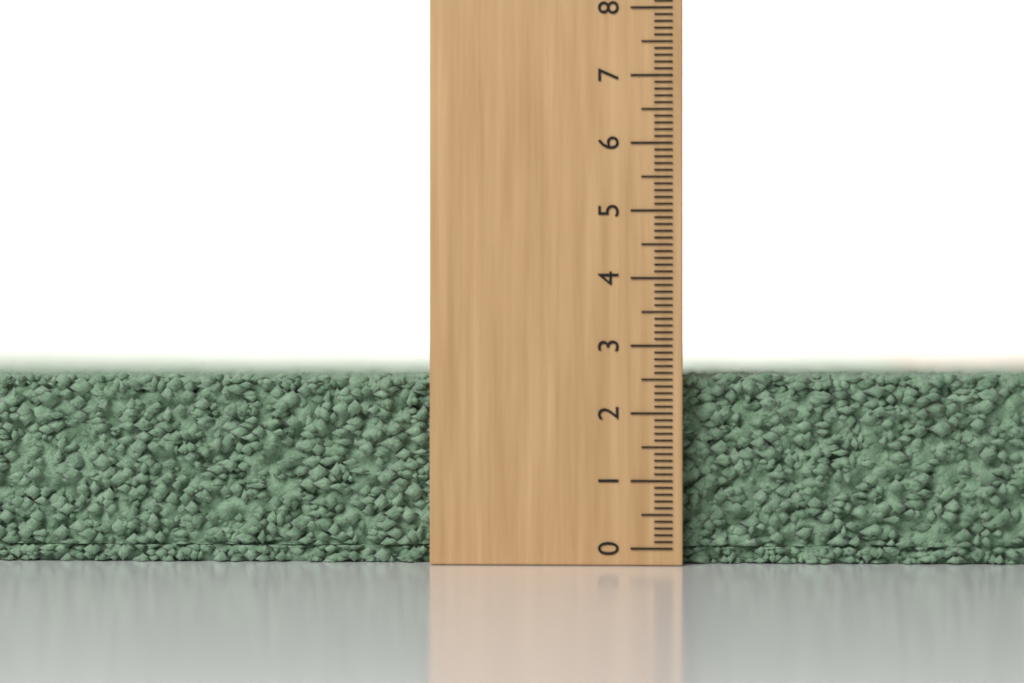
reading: 2.6 (no unit)
